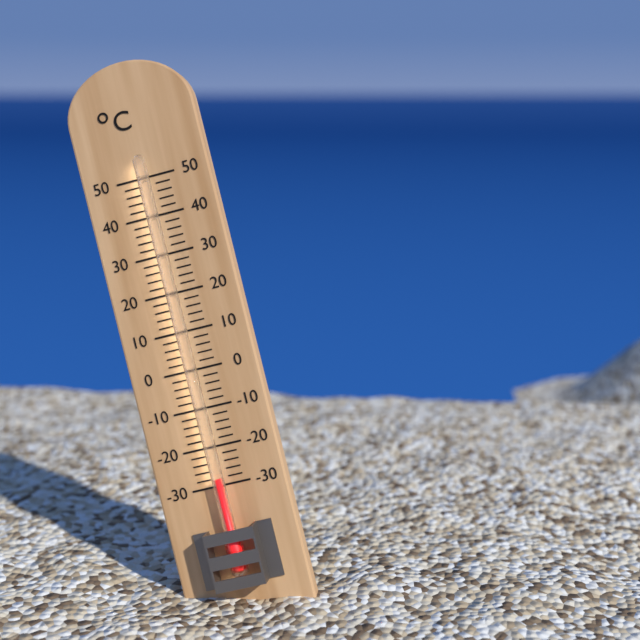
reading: -28 °C
